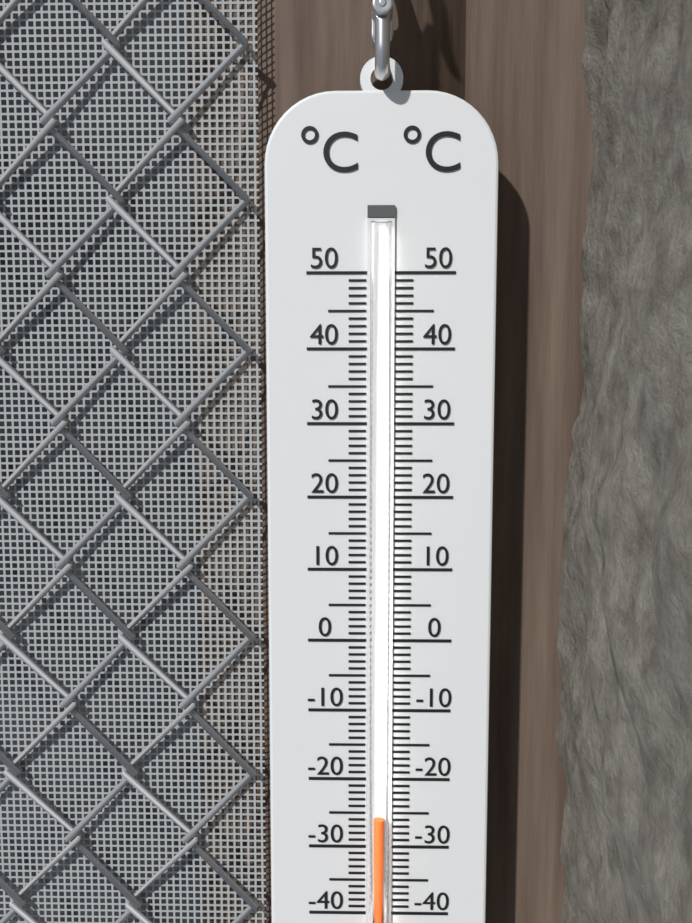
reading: -25 °C
